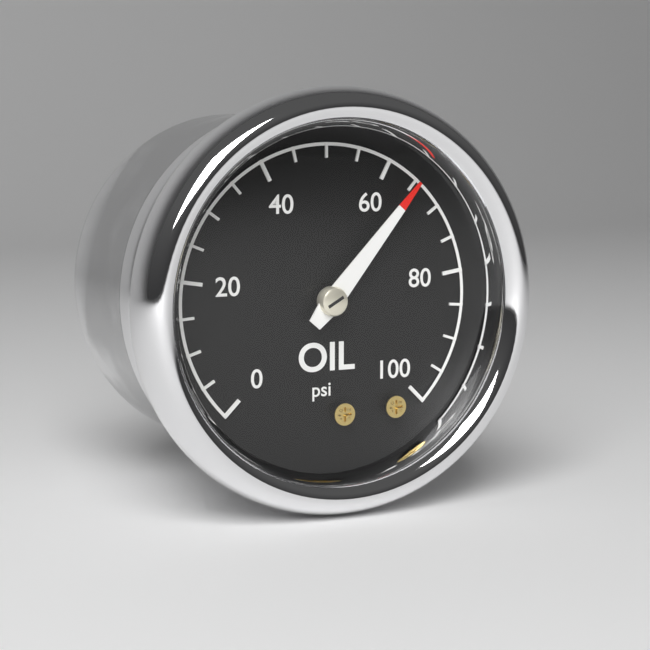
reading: 65 psi
